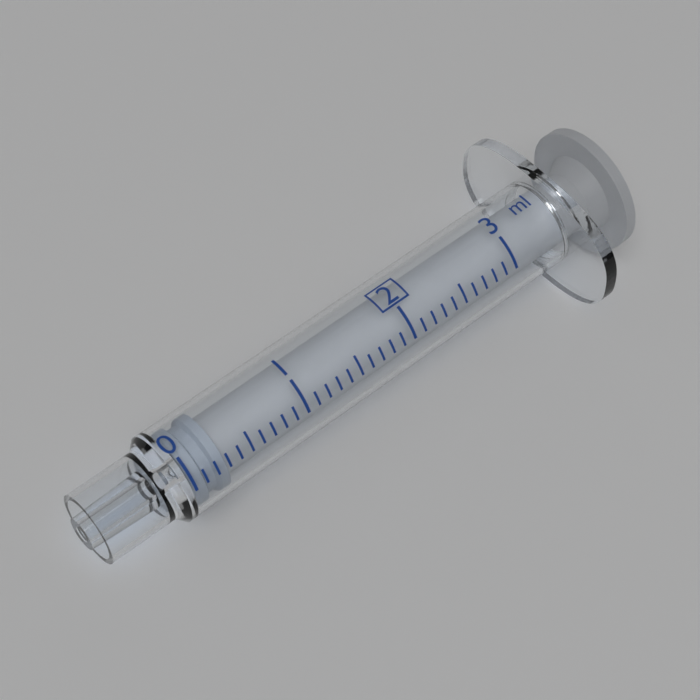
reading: 0.0 ml
